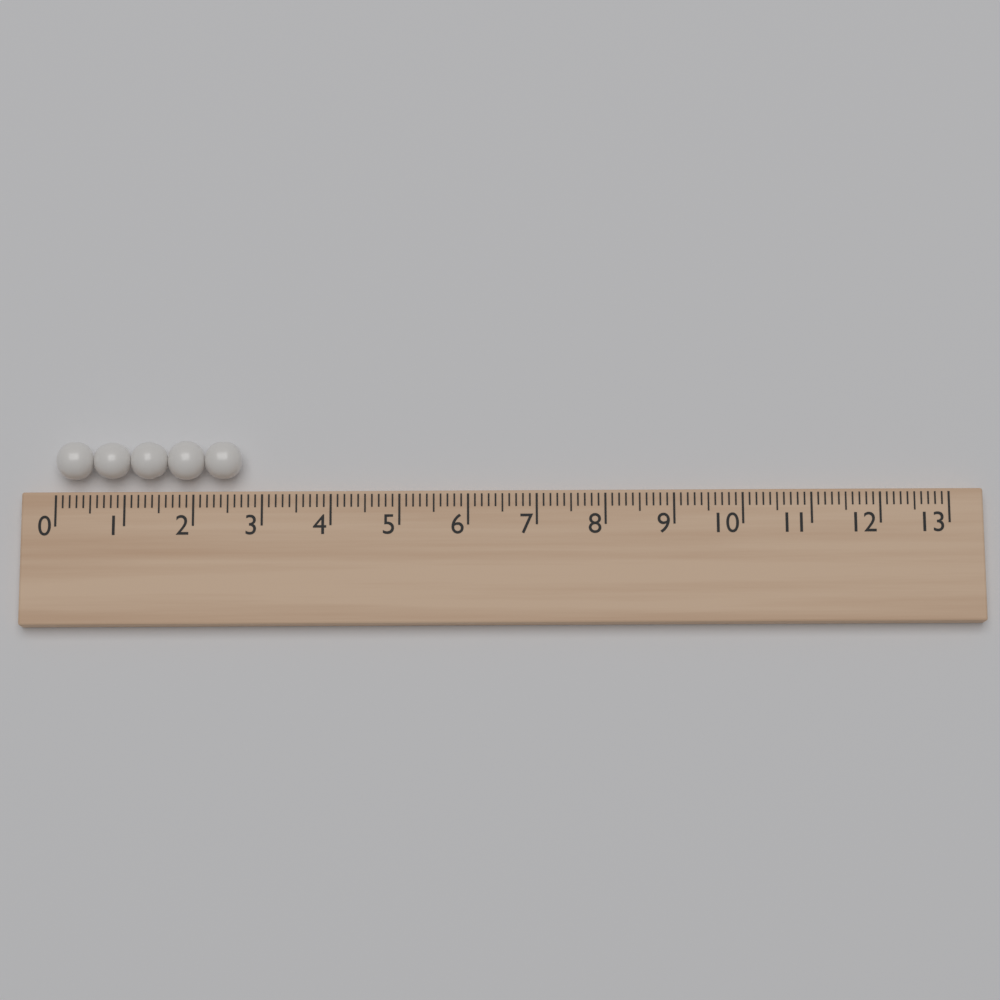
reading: 2.7 (no unit)
